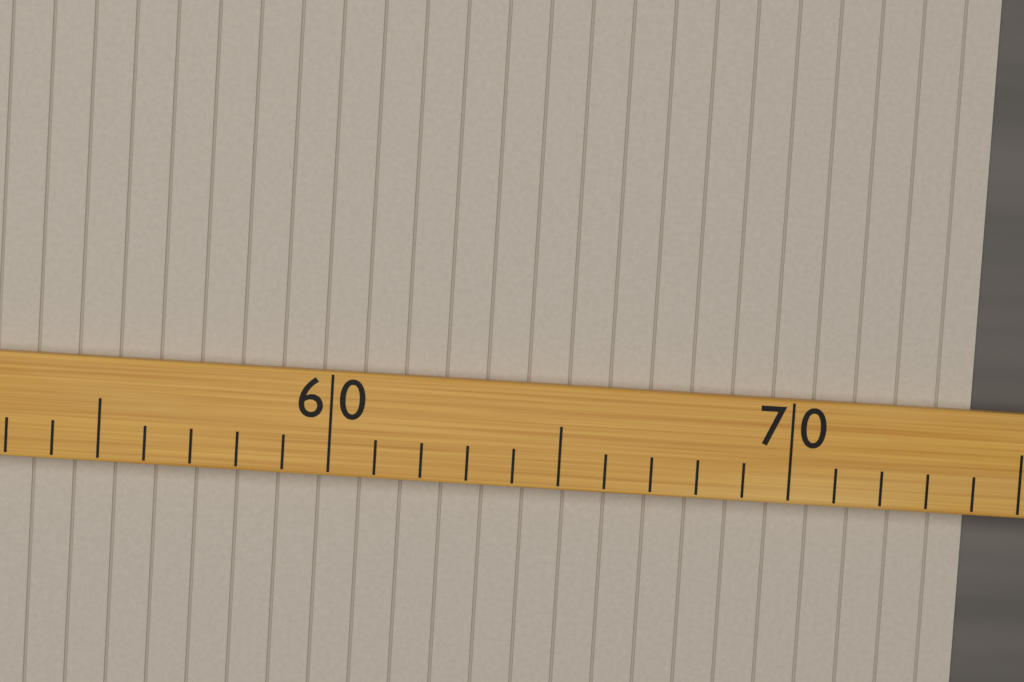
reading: 74 (no unit)
